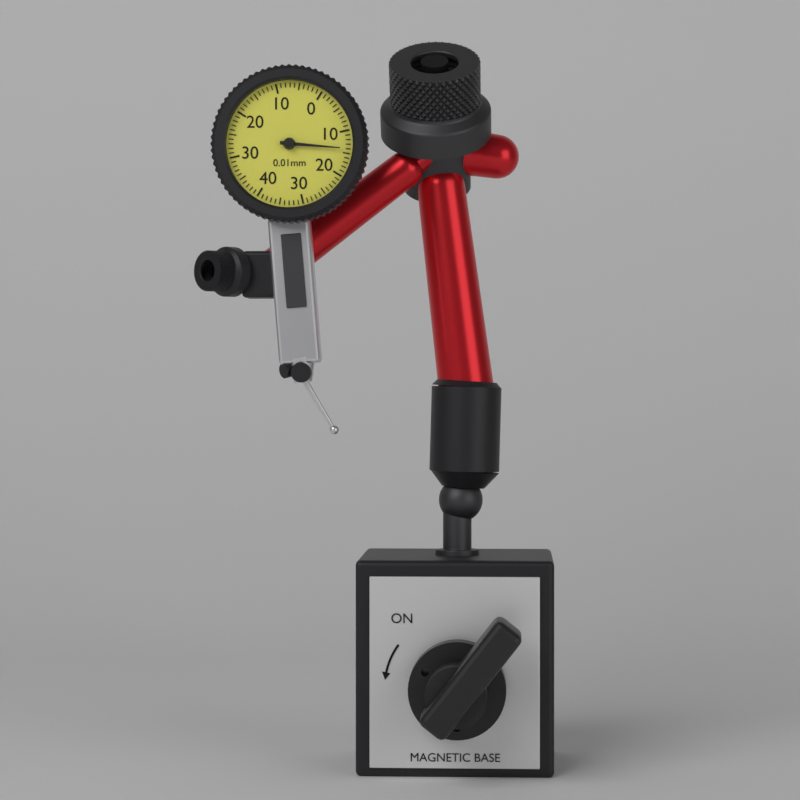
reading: 0.14 mm
